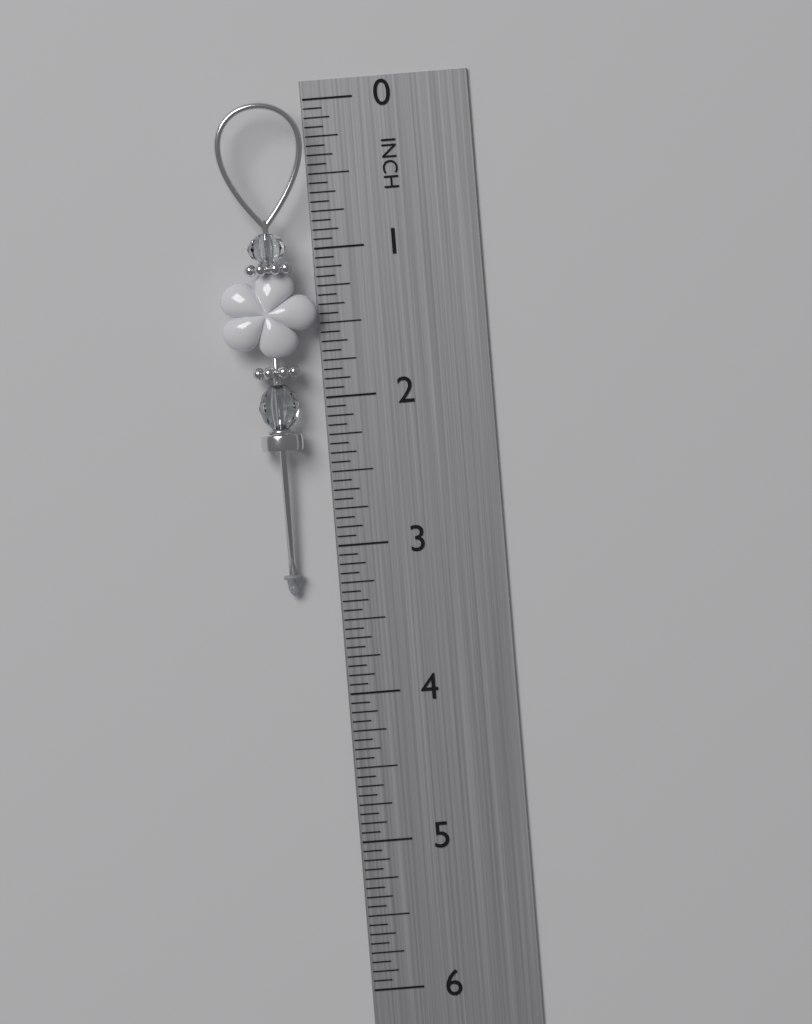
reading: 3.3125 in
